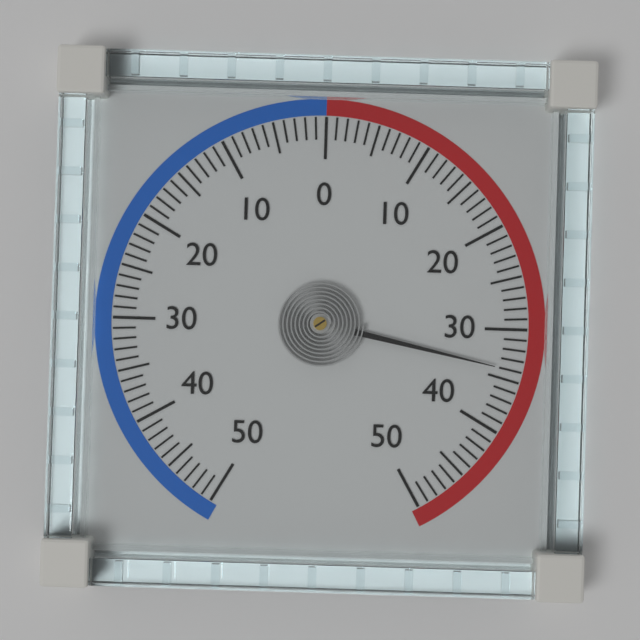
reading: 34 (no unit)
